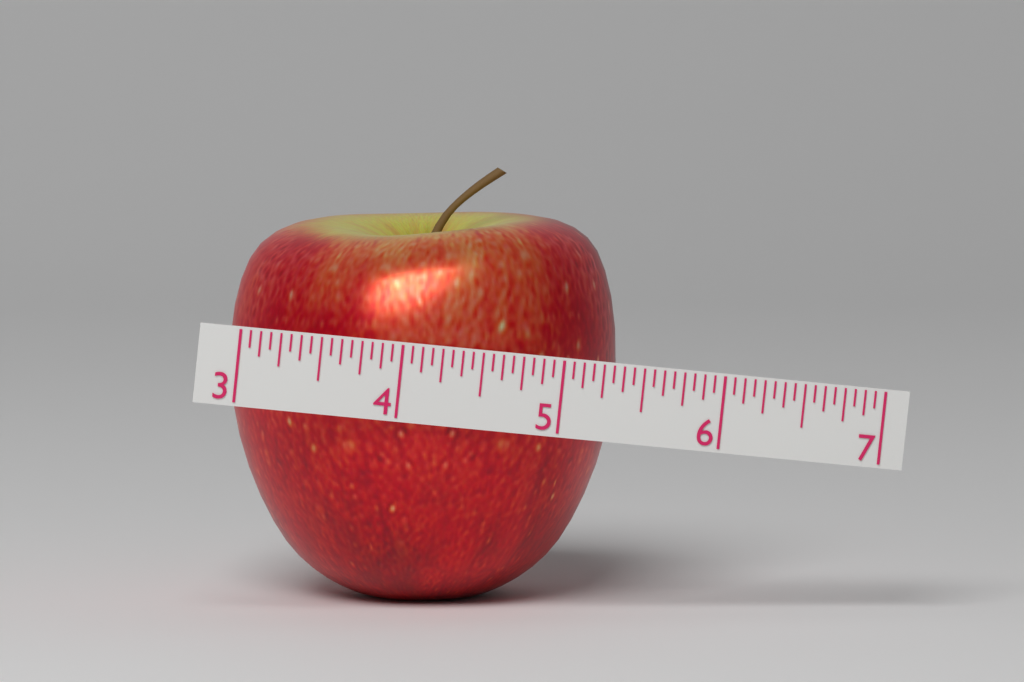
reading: 5.4375 (no unit)
